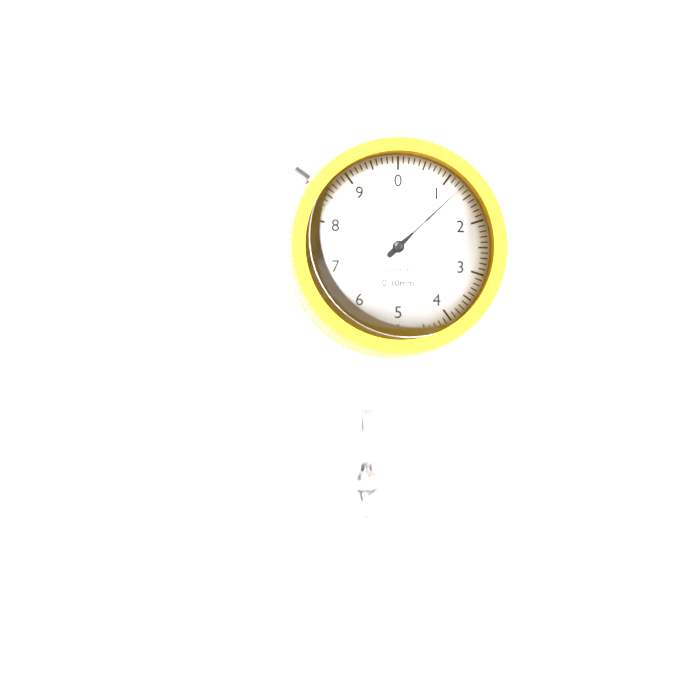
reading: 1.3 mm
